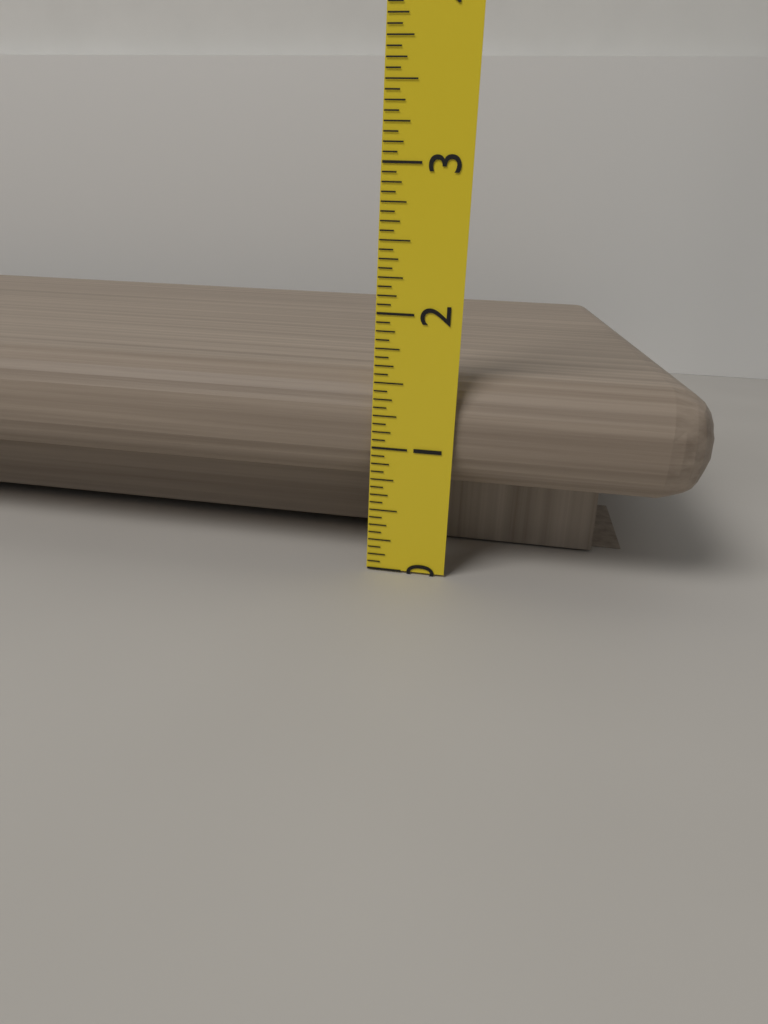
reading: 1.5625 (no unit)
